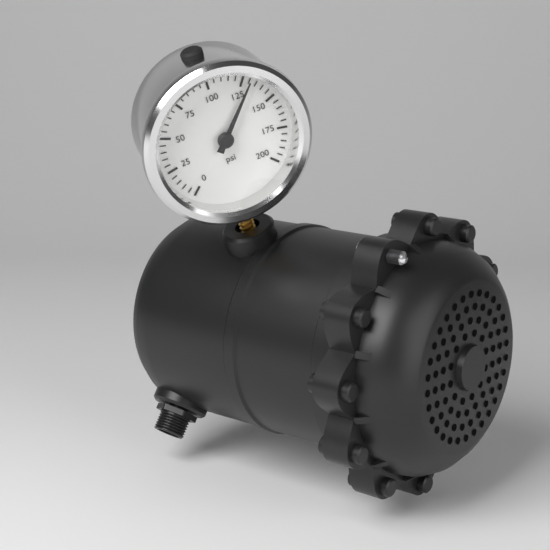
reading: 130 psi
